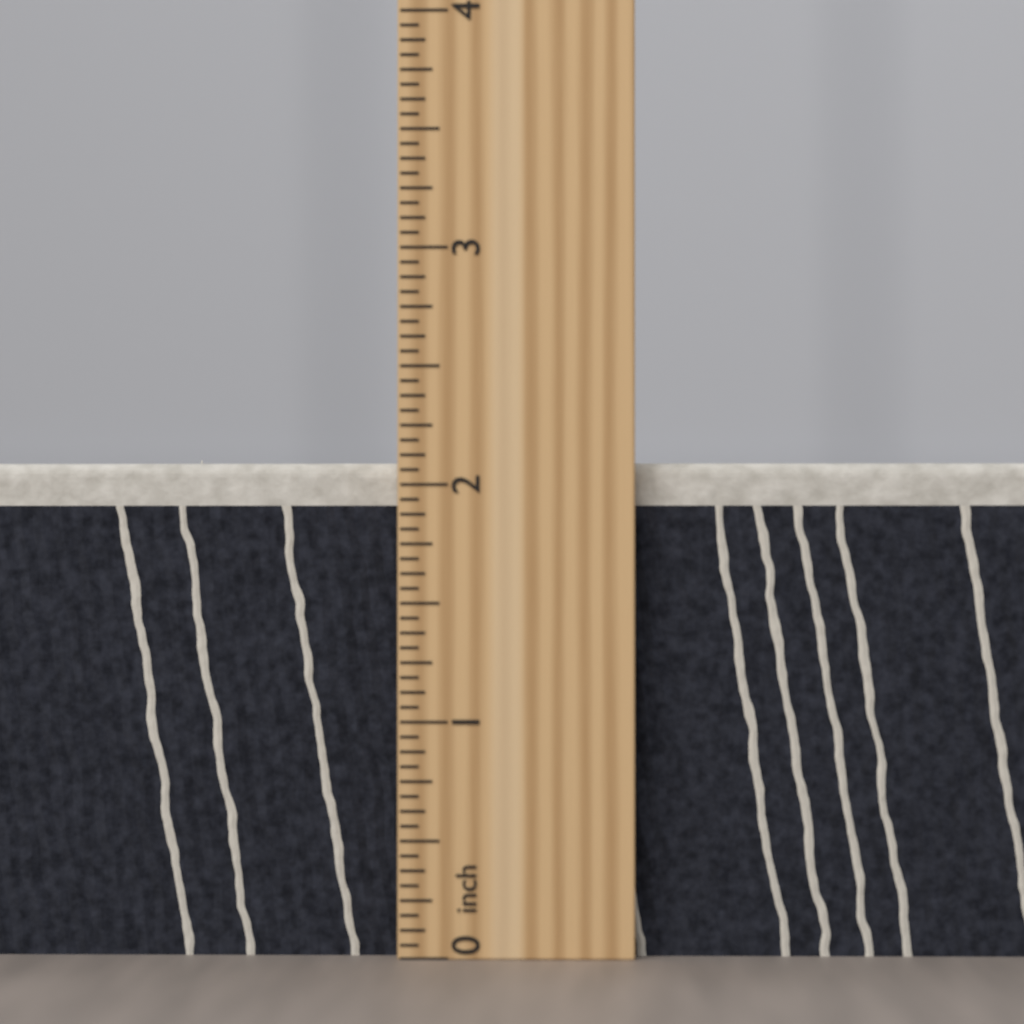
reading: 2.1250 inch
